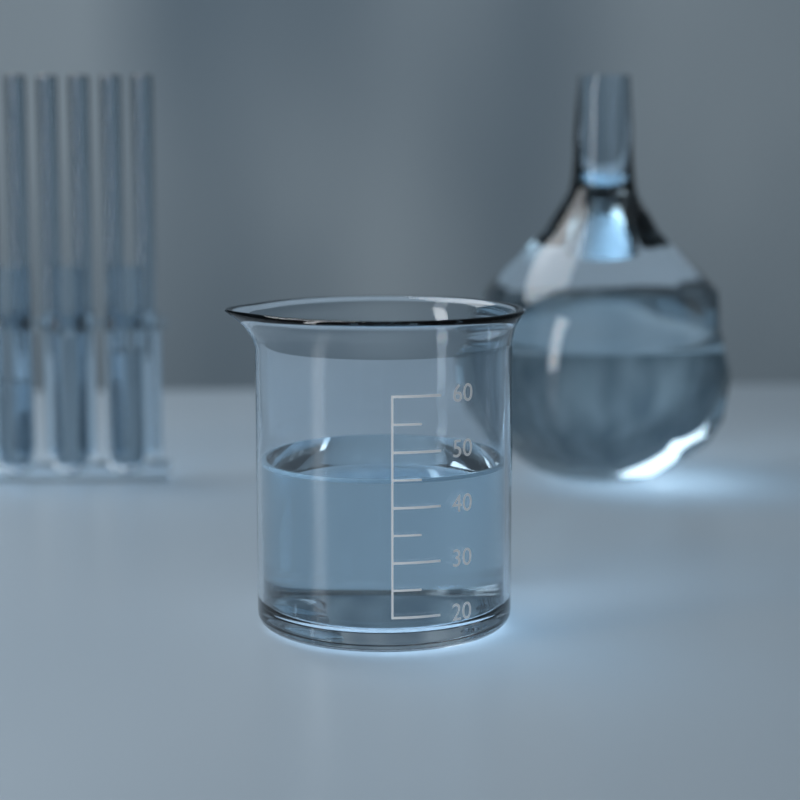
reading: 45 (no unit)
